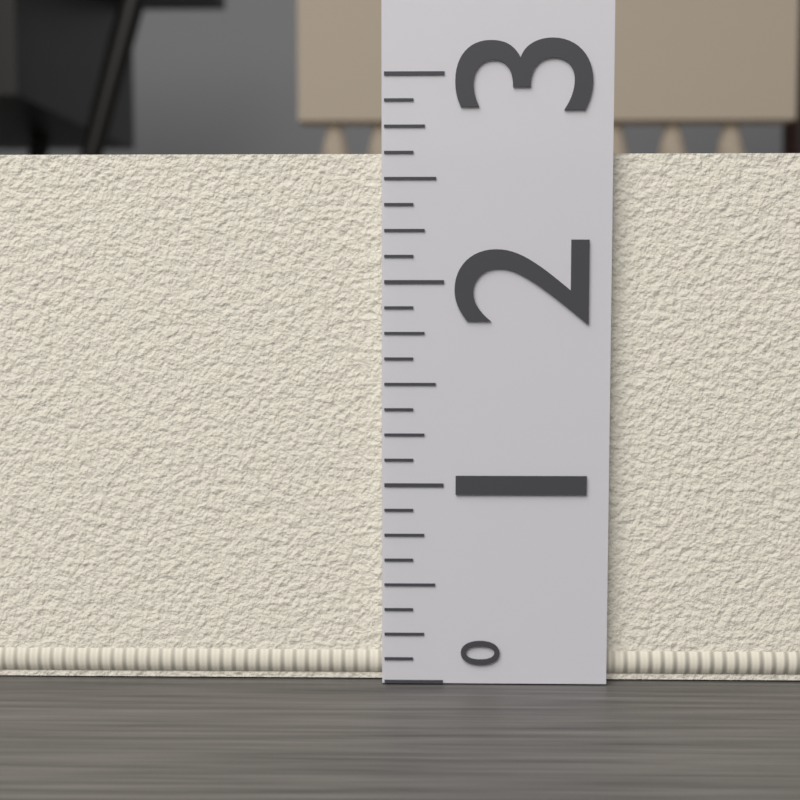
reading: 2.625 (no unit)
